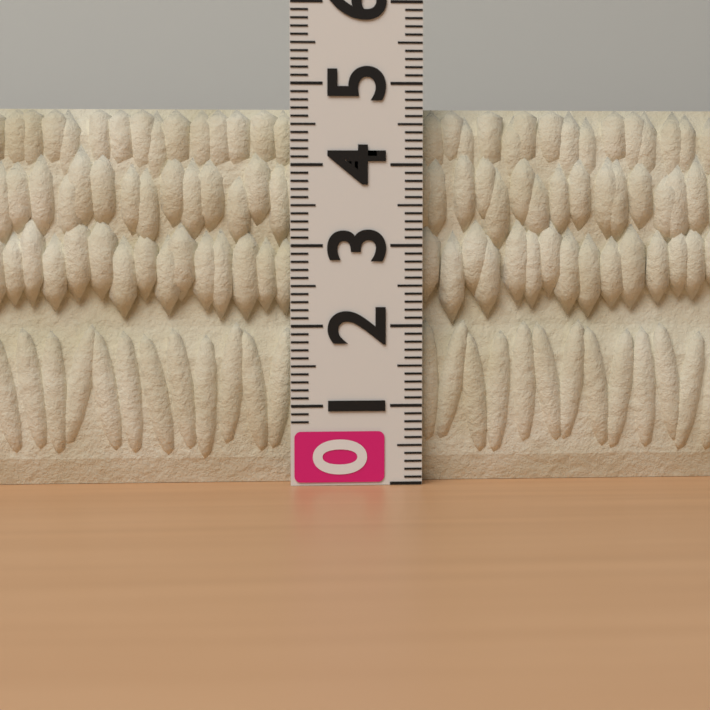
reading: 4.7 (no unit)
